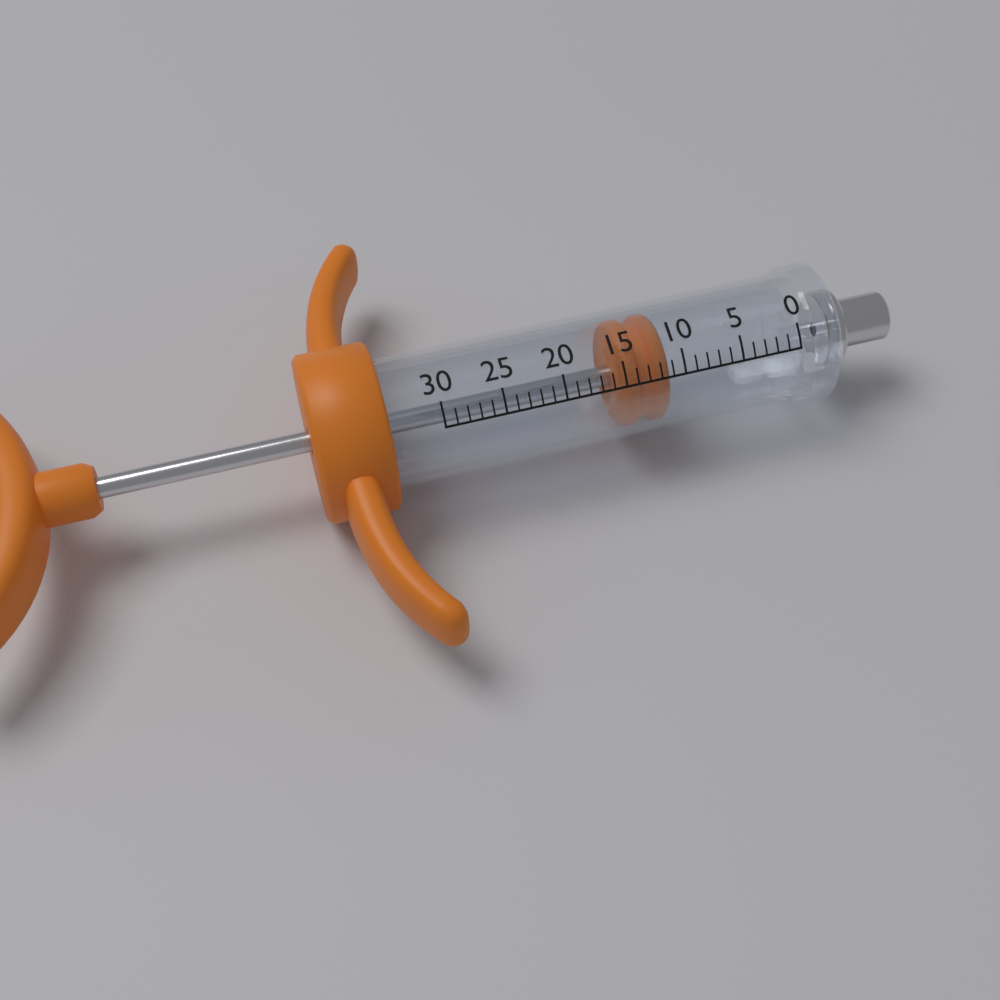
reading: 11 (no unit)
